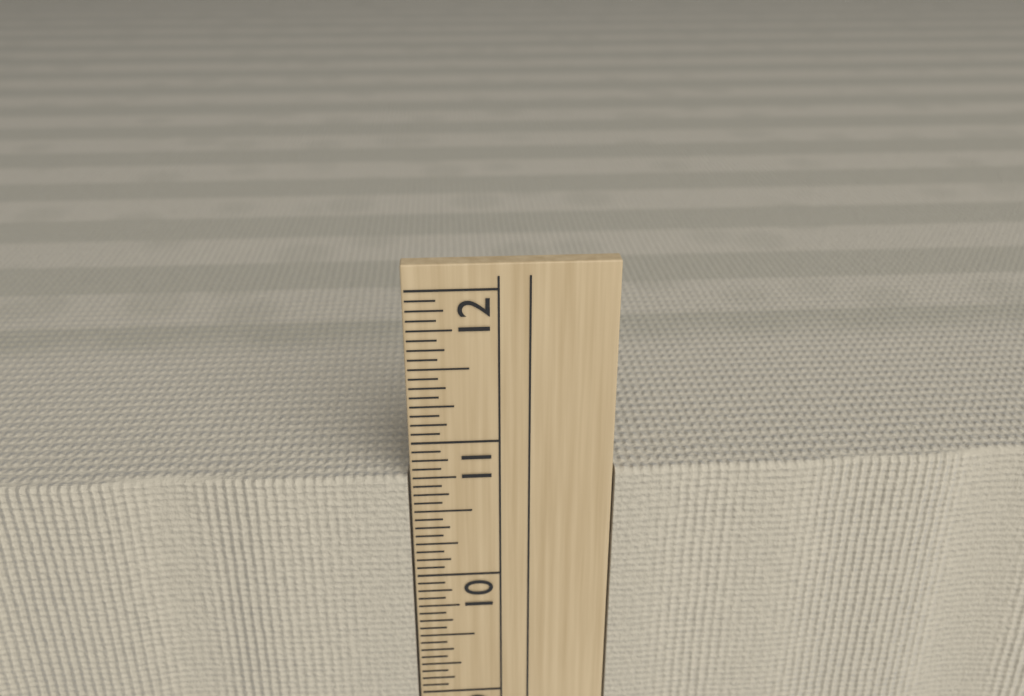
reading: 10.7500 in
